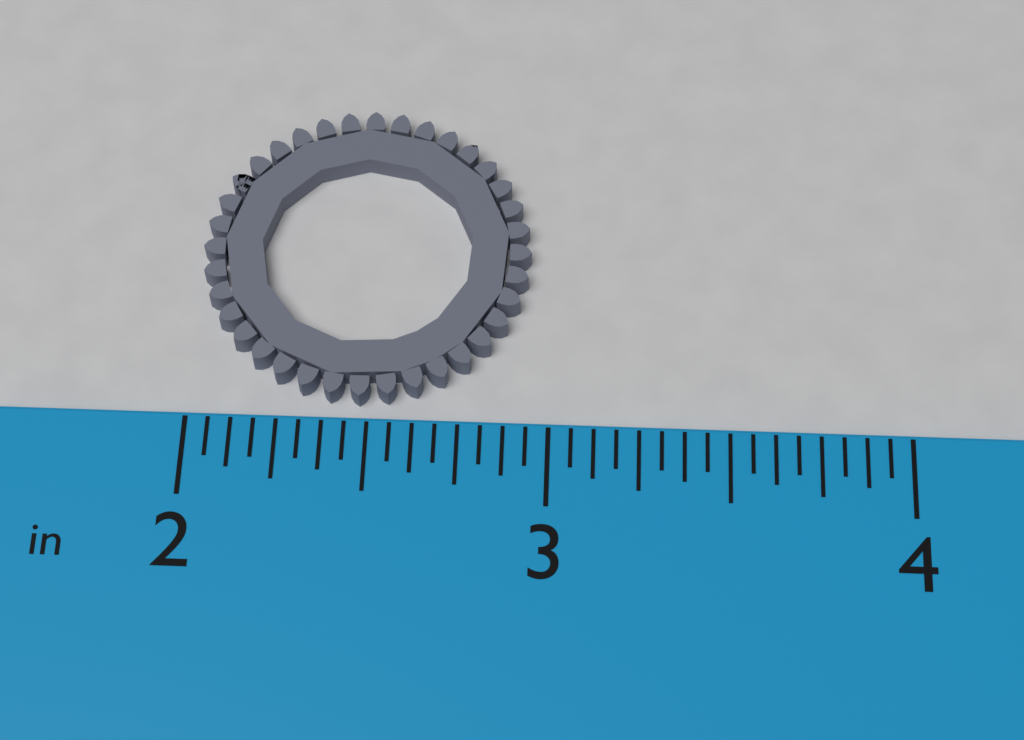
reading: 2.9375 in
